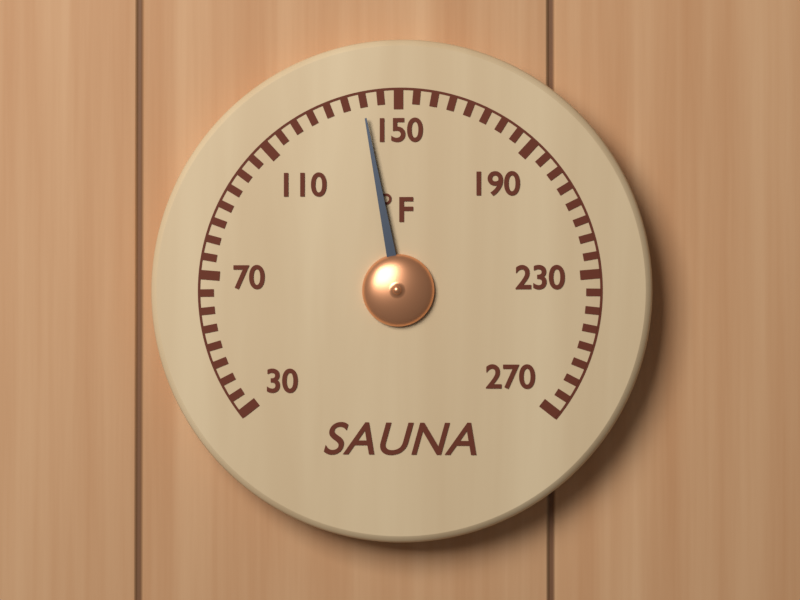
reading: 140 °F
